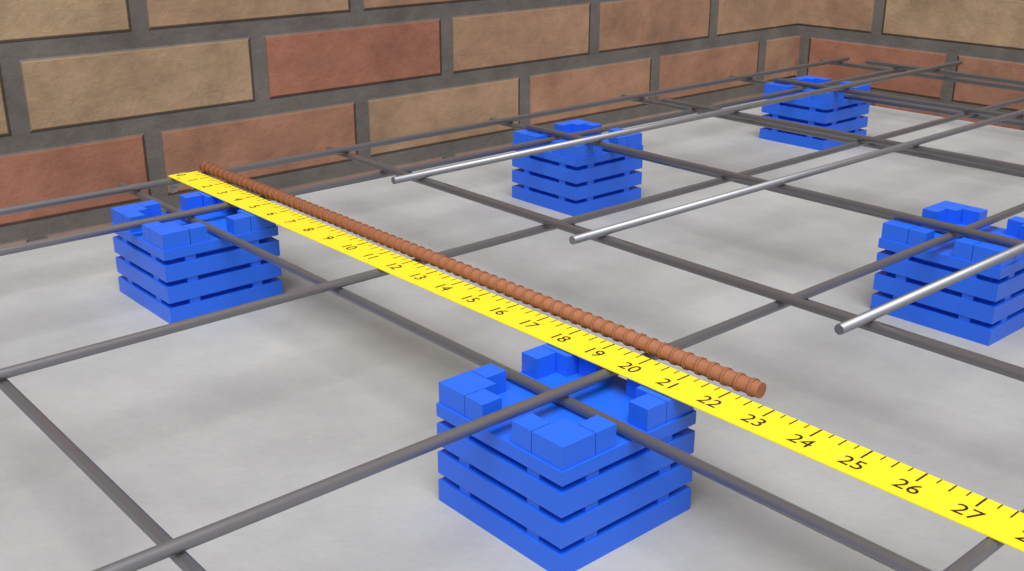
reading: 22.50 in
